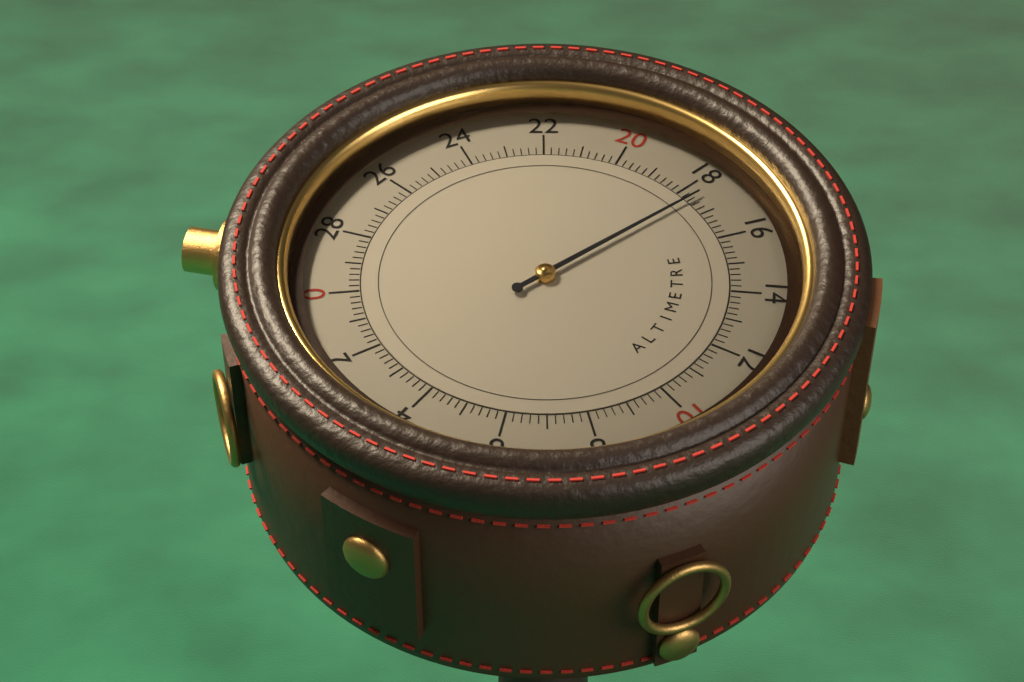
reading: 17.6 (no unit)
